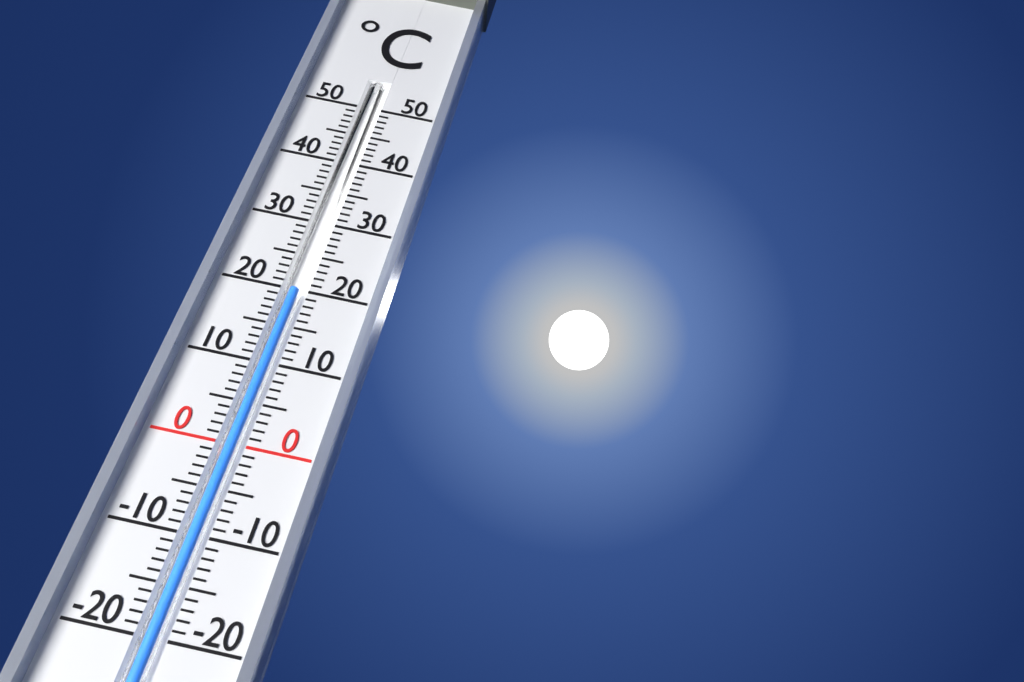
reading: 20 °C
